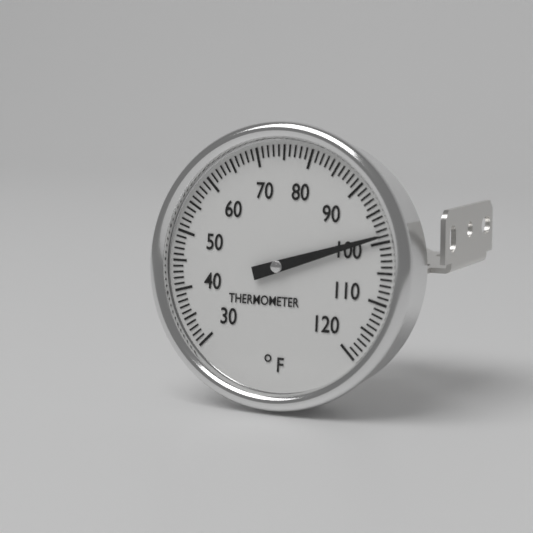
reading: 99 °F
